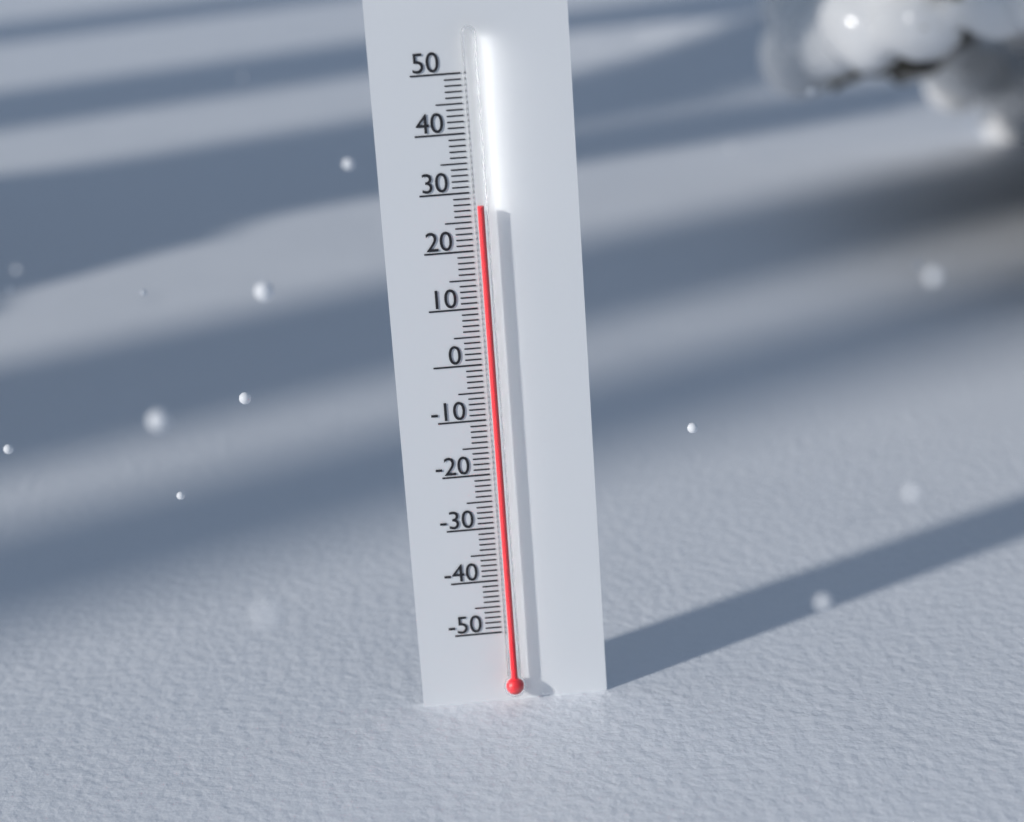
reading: 28 (no unit)
